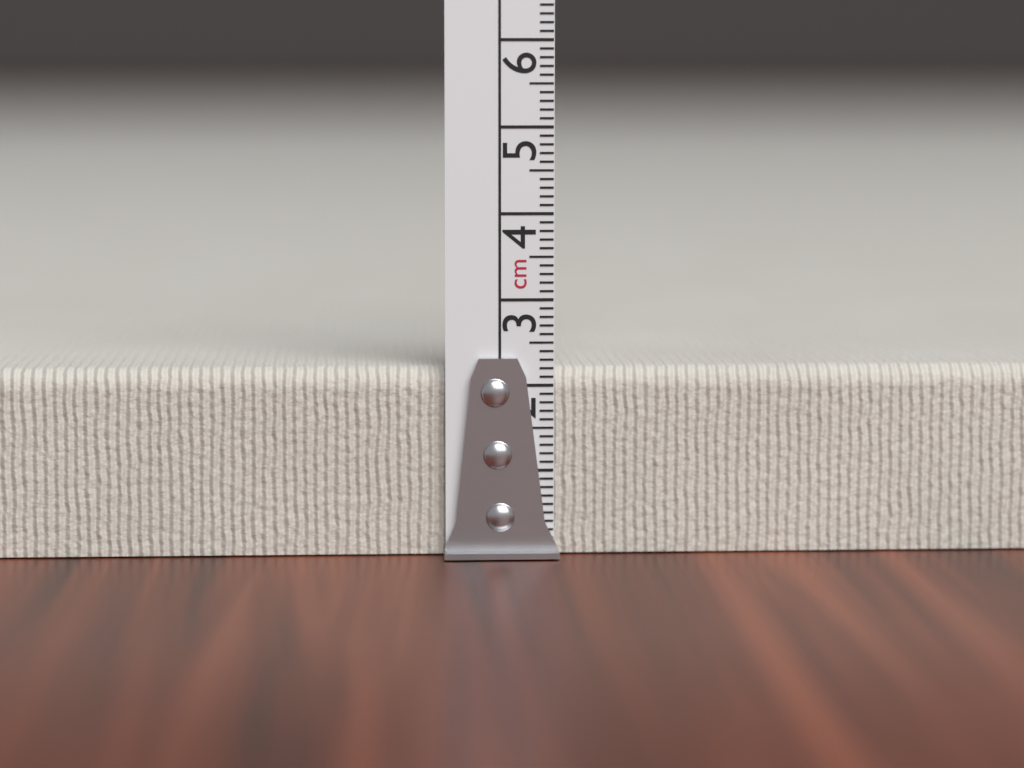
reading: 2.2 cm
